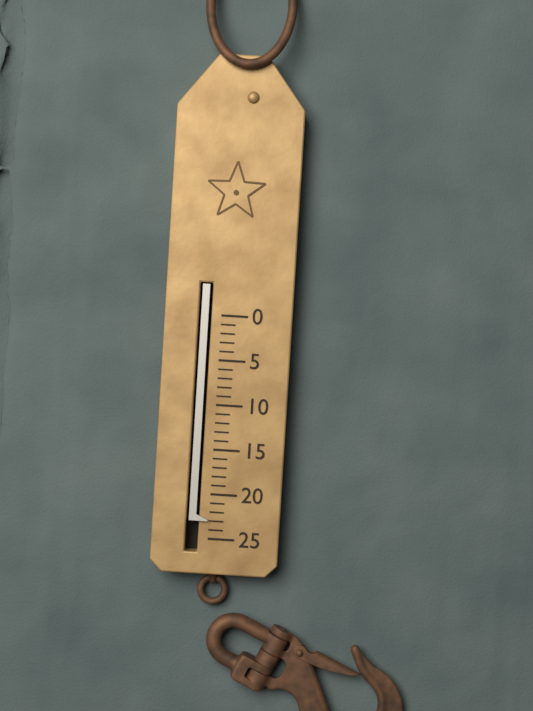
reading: 23 (no unit)
